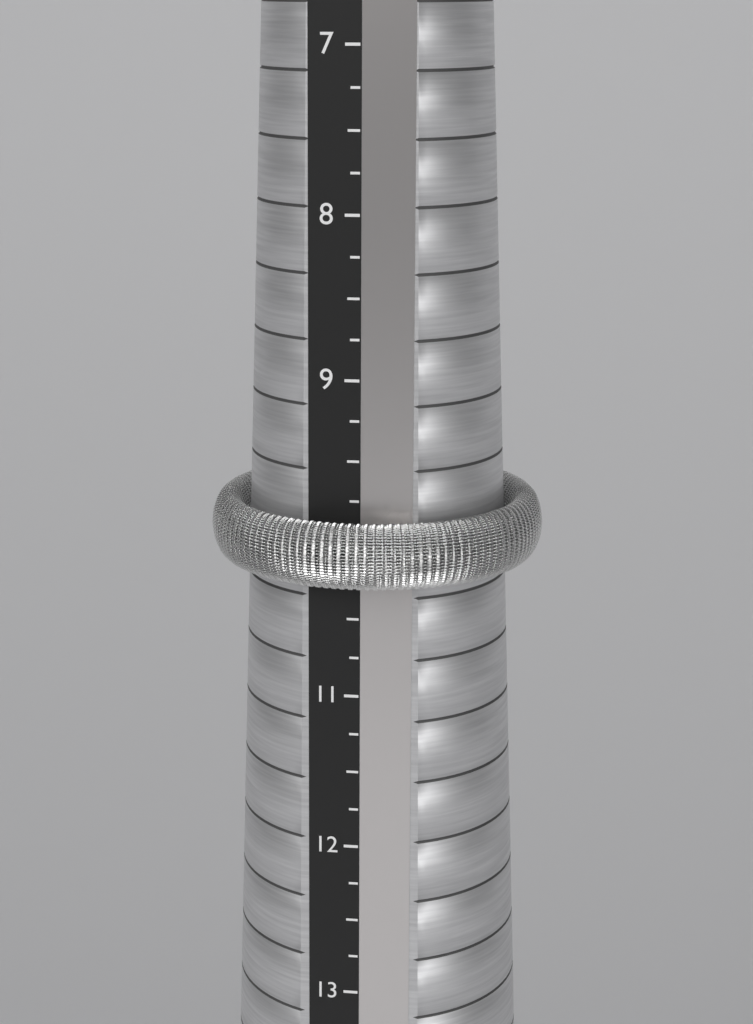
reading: 10.25 (no unit)
